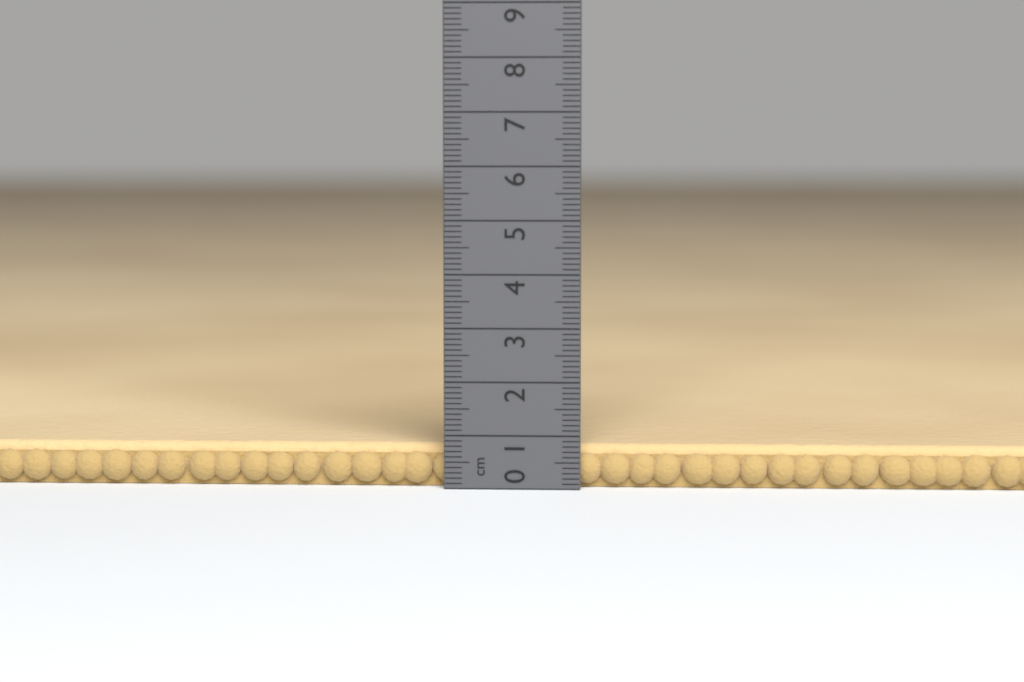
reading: 0.8 cm
